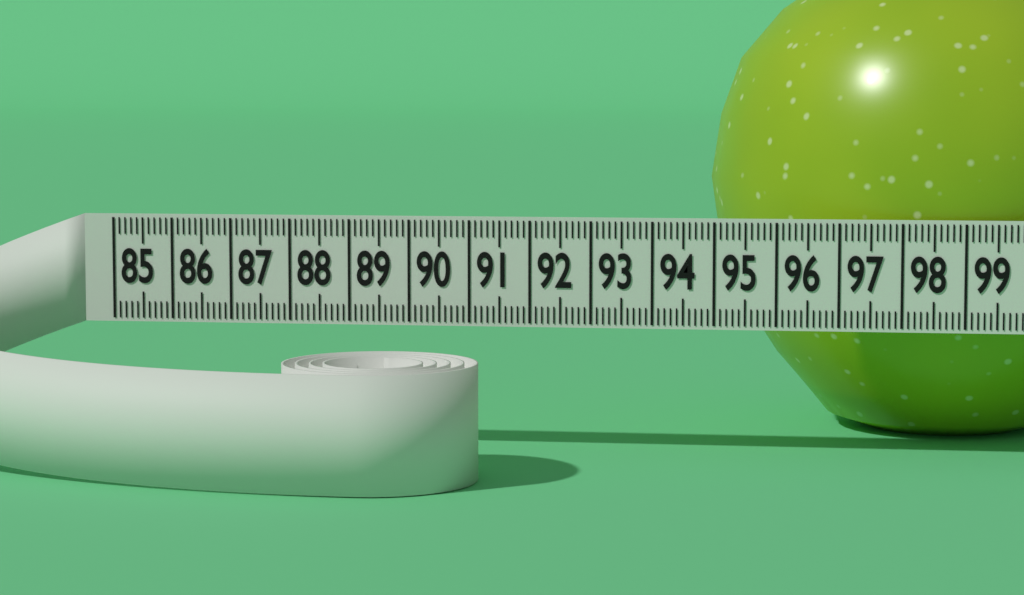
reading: 94.7 (no unit)
